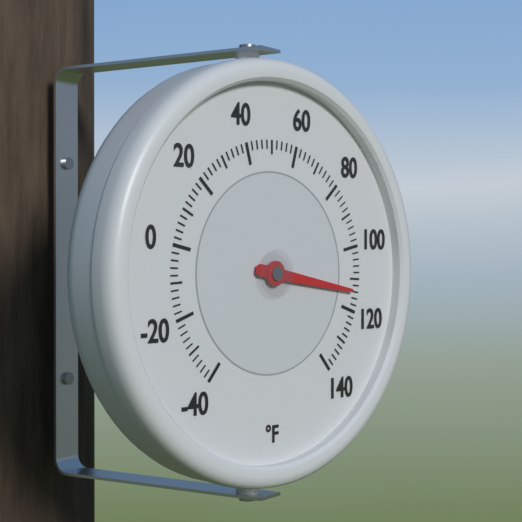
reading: 114 °F
